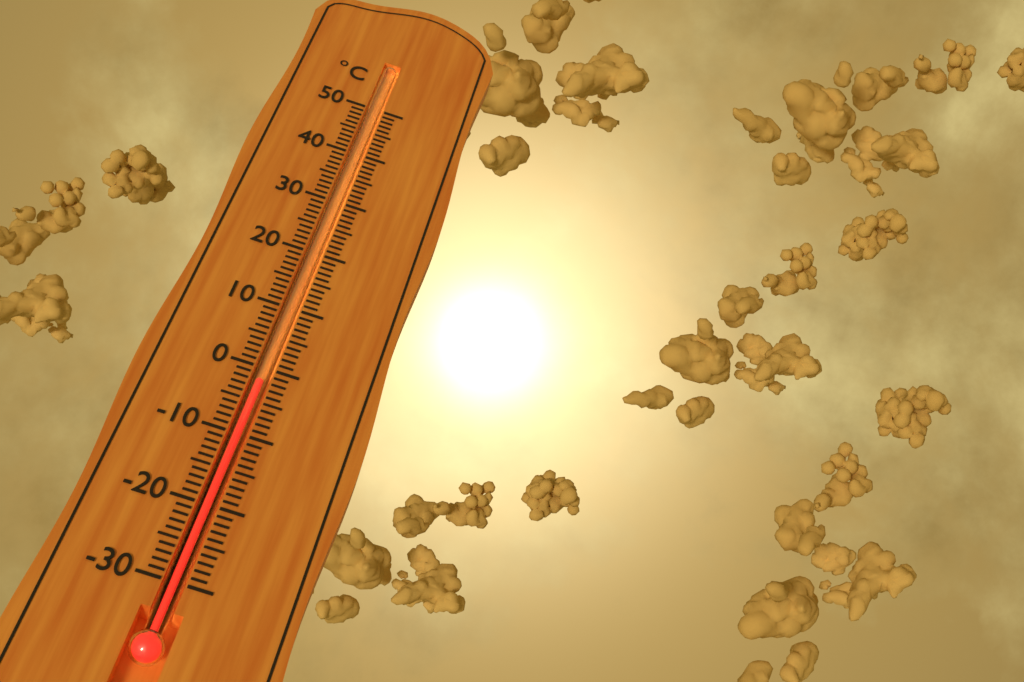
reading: -2 °C
